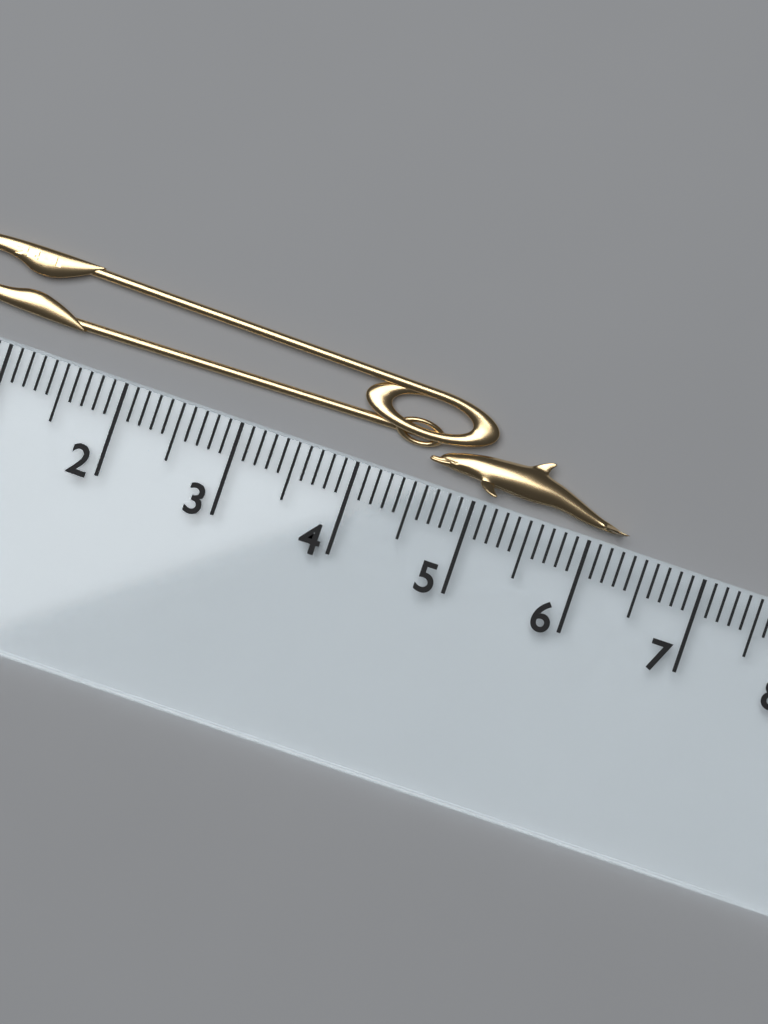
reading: 6.3 cm
